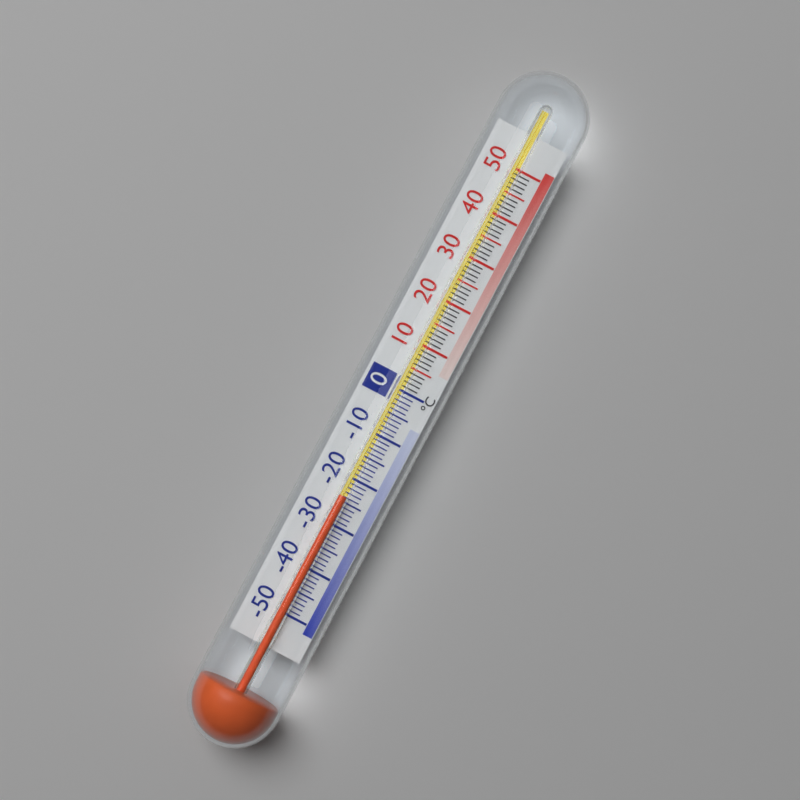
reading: -24 °C
